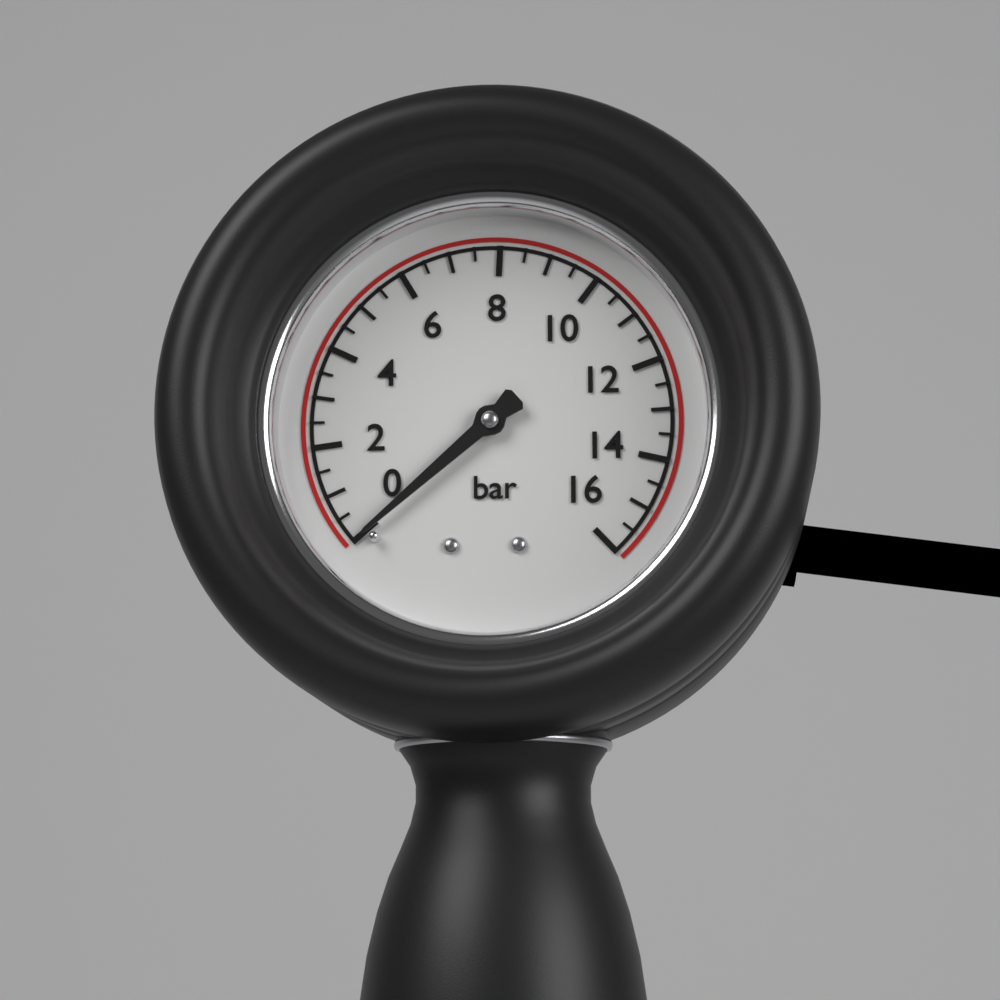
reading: 0.0 bar
